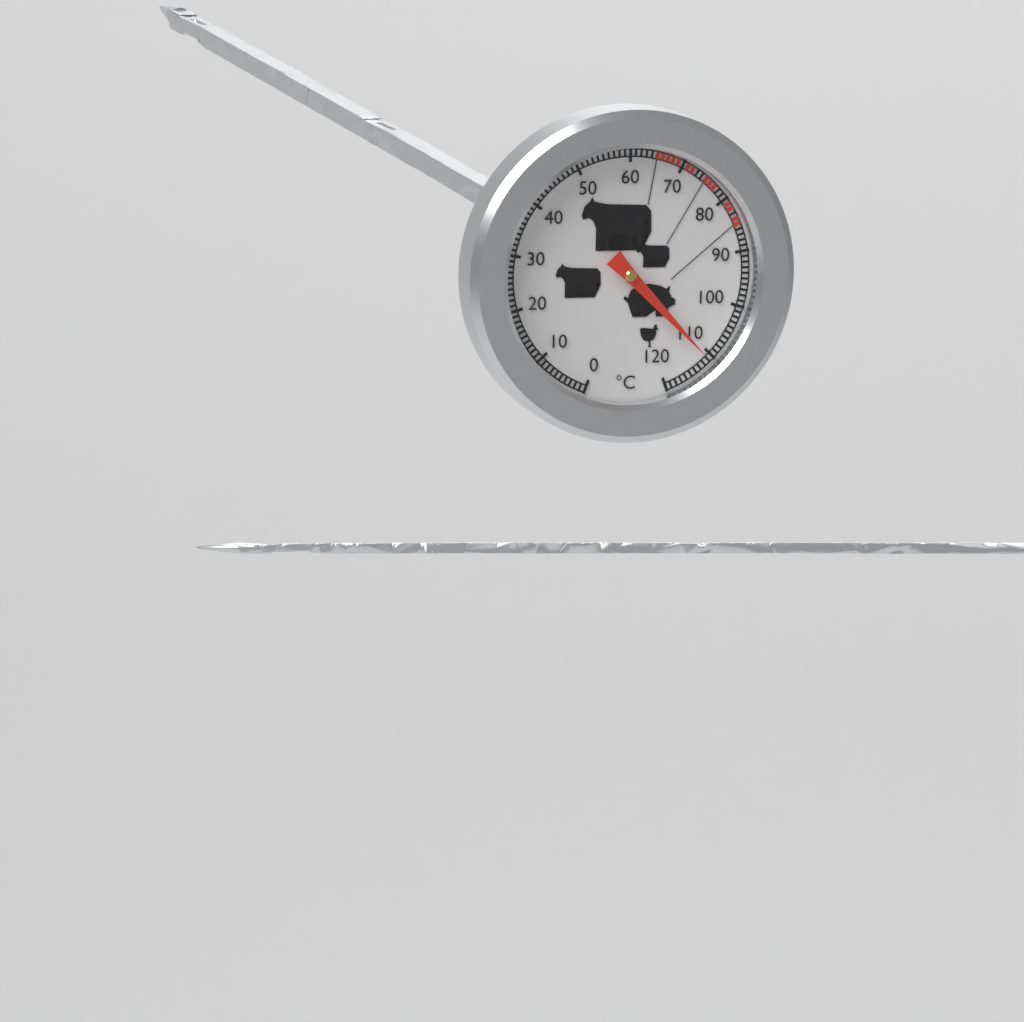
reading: 111 °C
